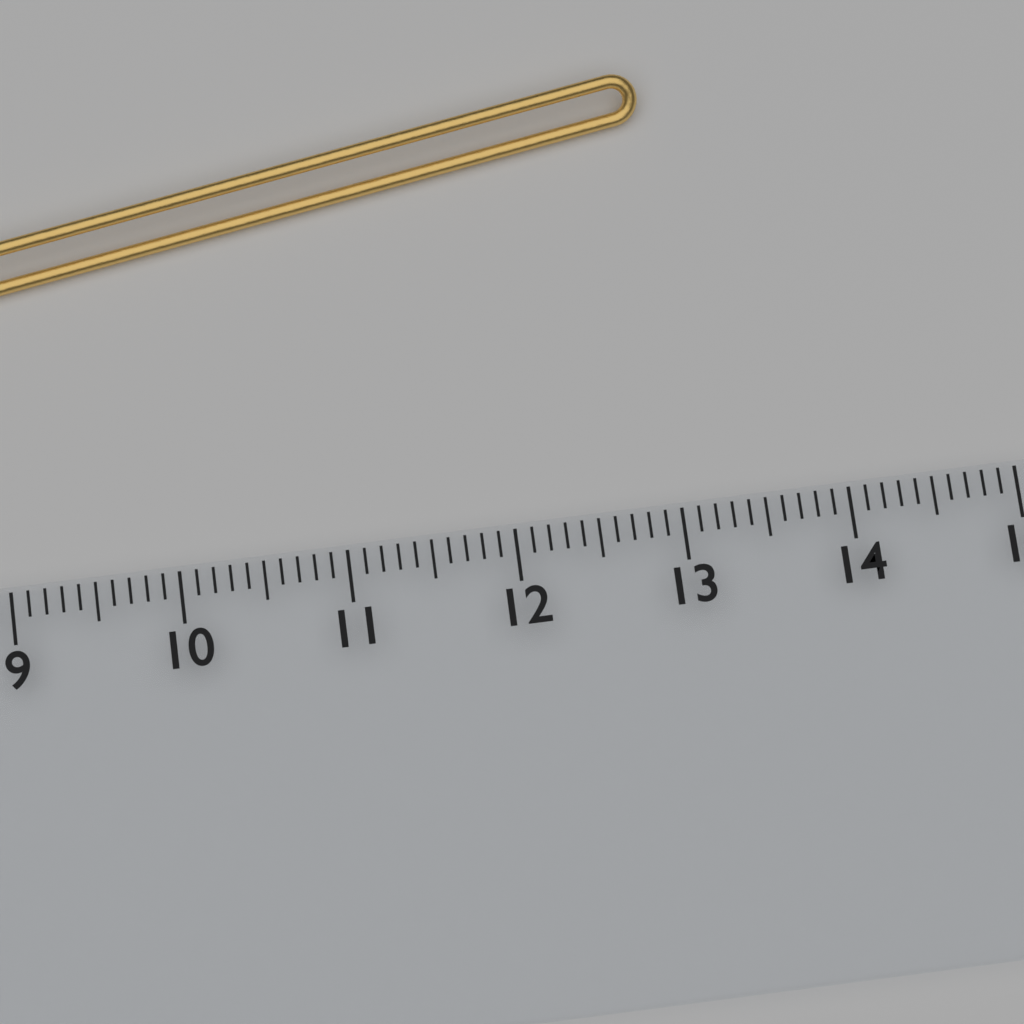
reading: 13.1 cm
